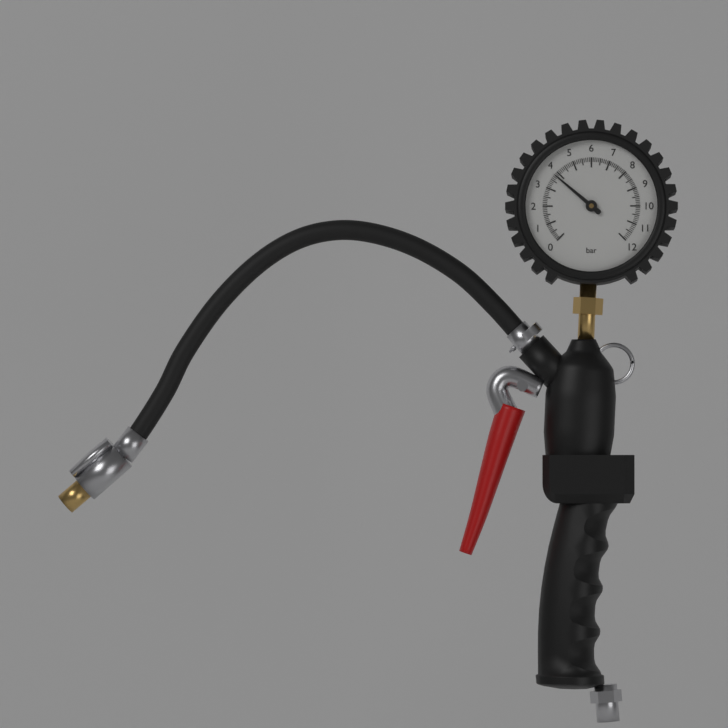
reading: 3.8 bar
